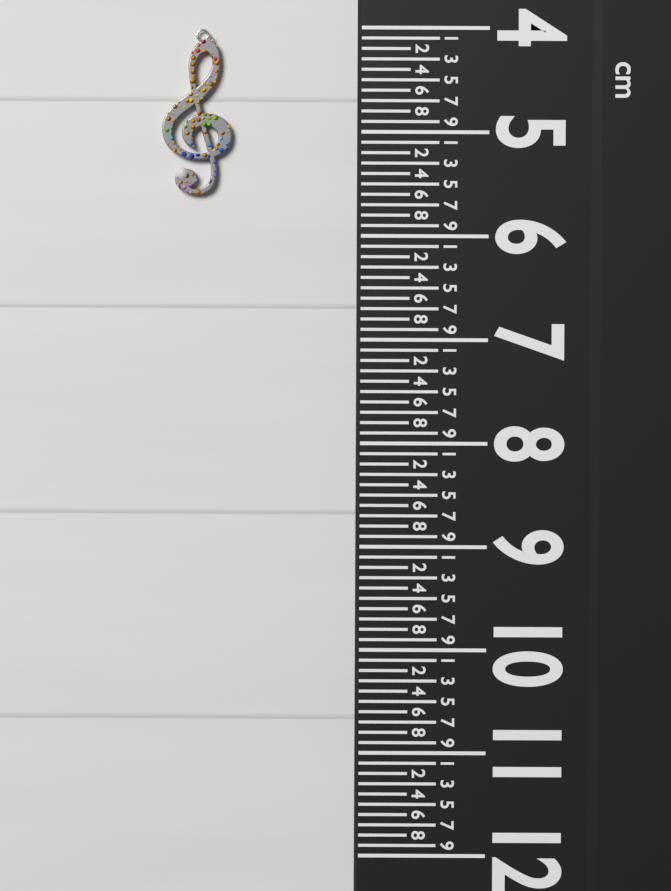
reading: 5.6 cm
